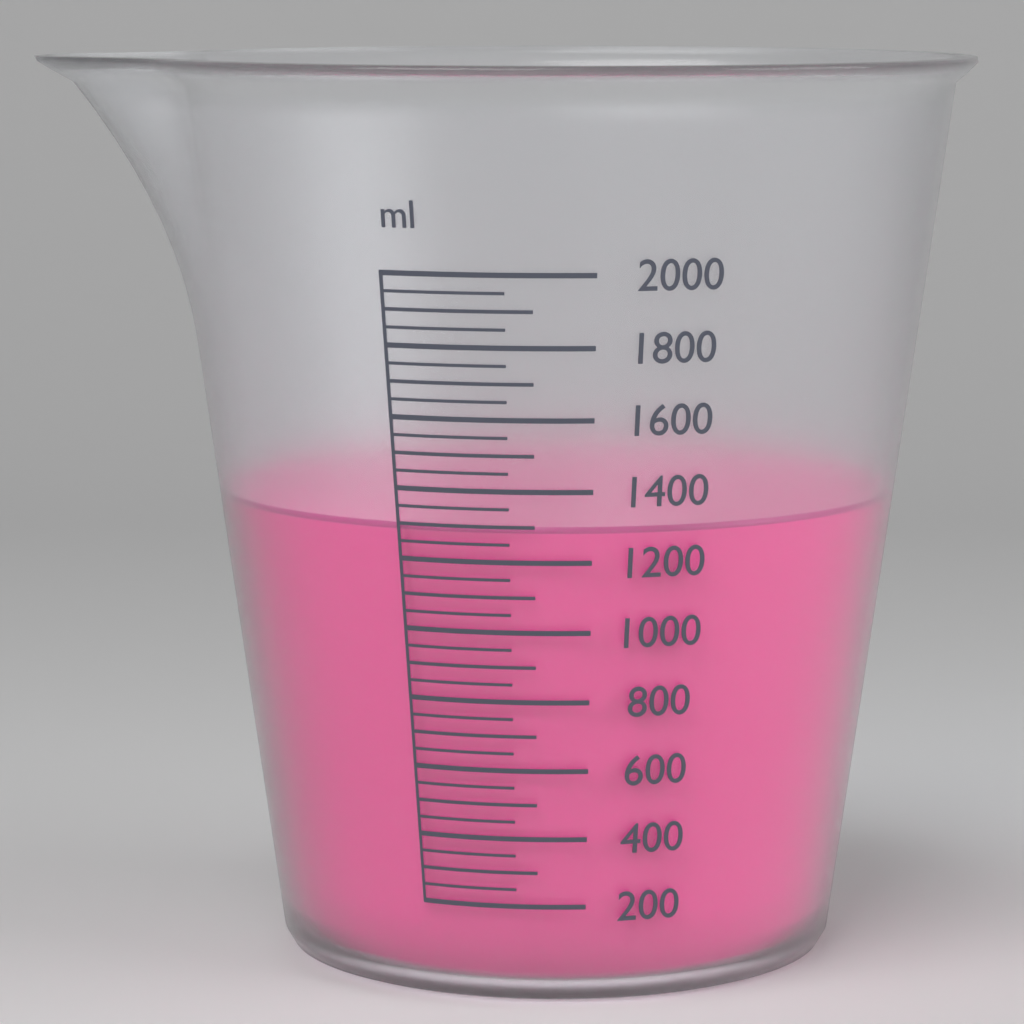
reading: 1300 ml
